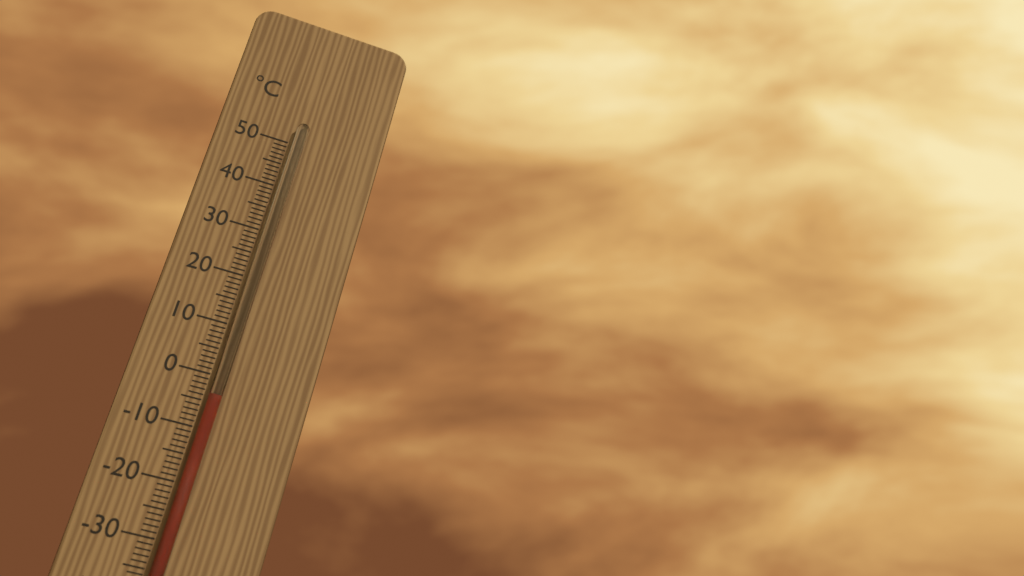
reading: -4 °C
